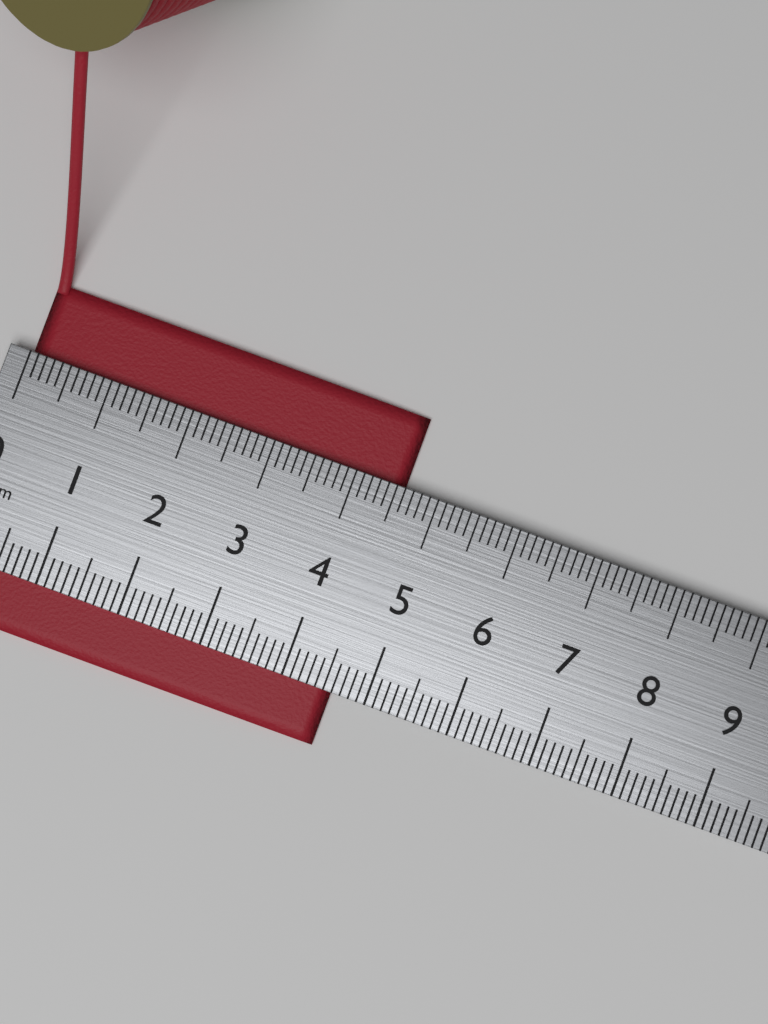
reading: 4.6 cm
